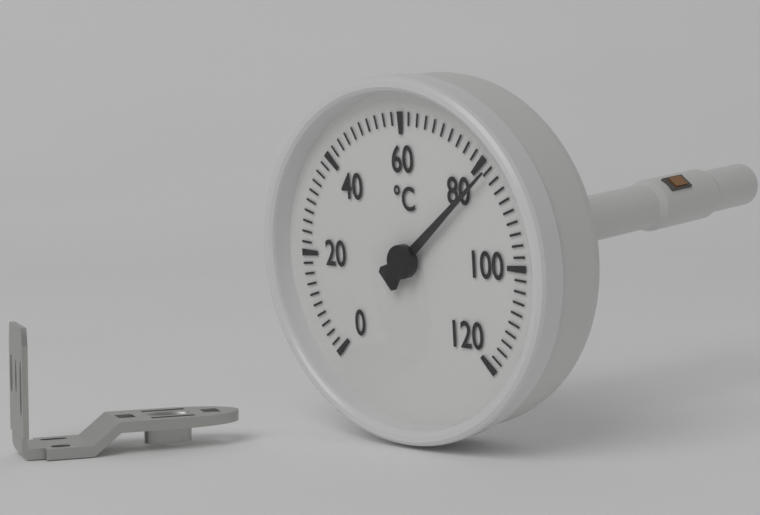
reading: 82 °C
